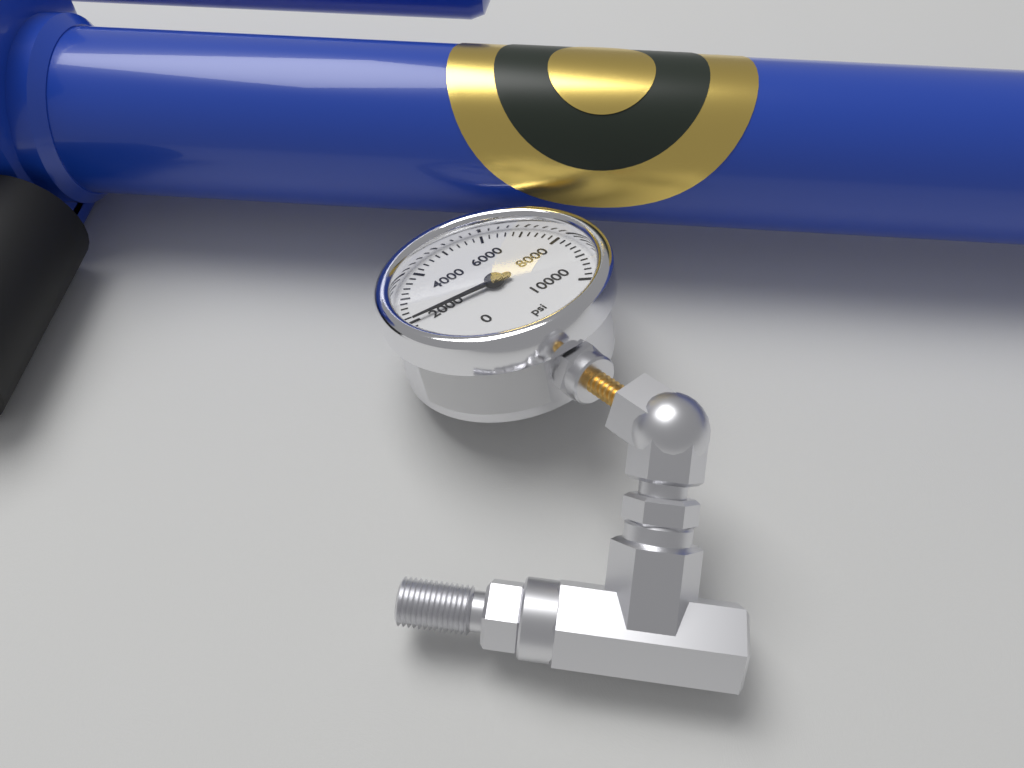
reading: 2000 psi
